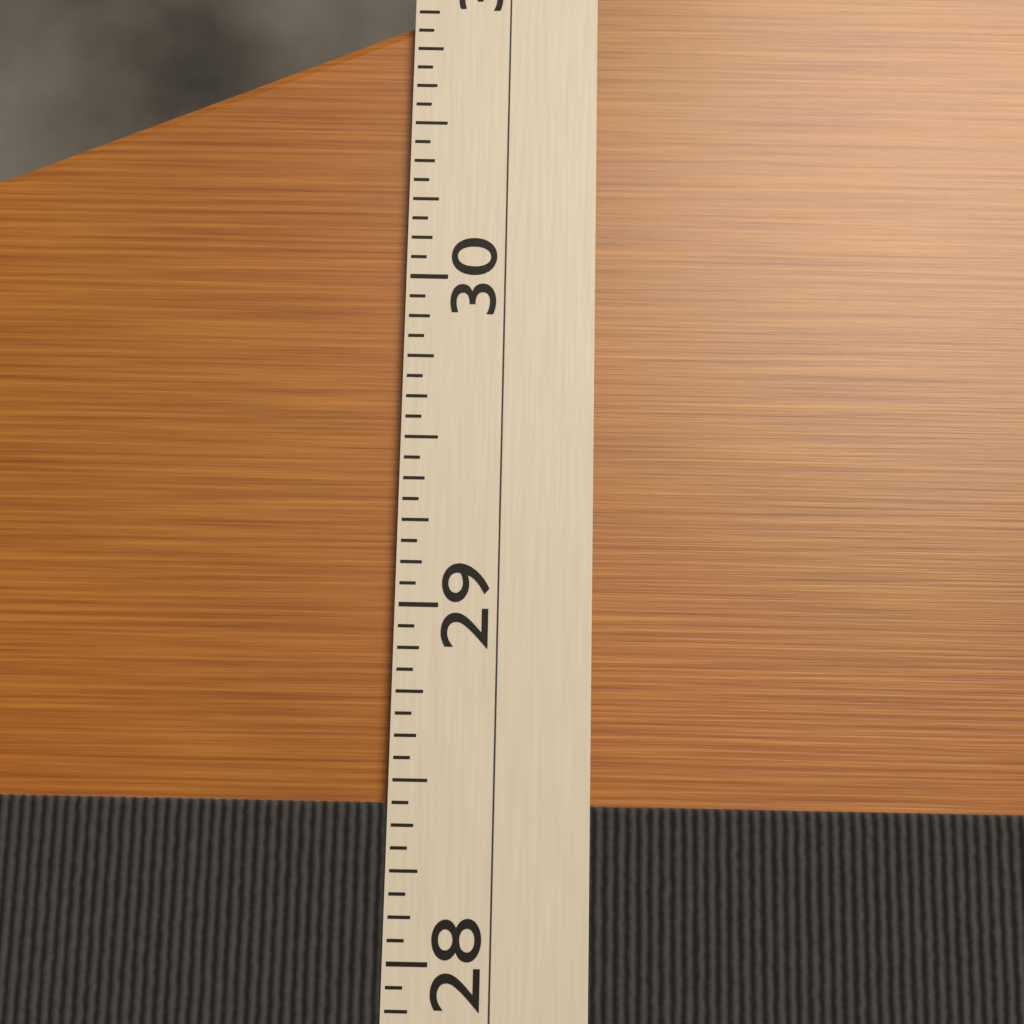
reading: 28.4375 (no unit)
